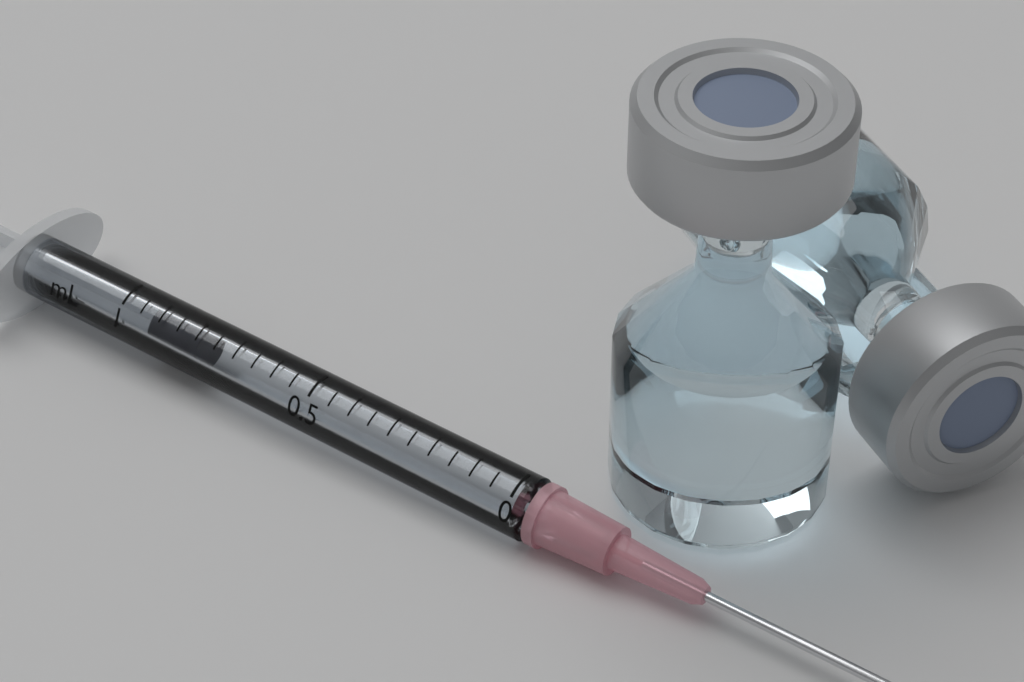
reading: 0.80 mL
